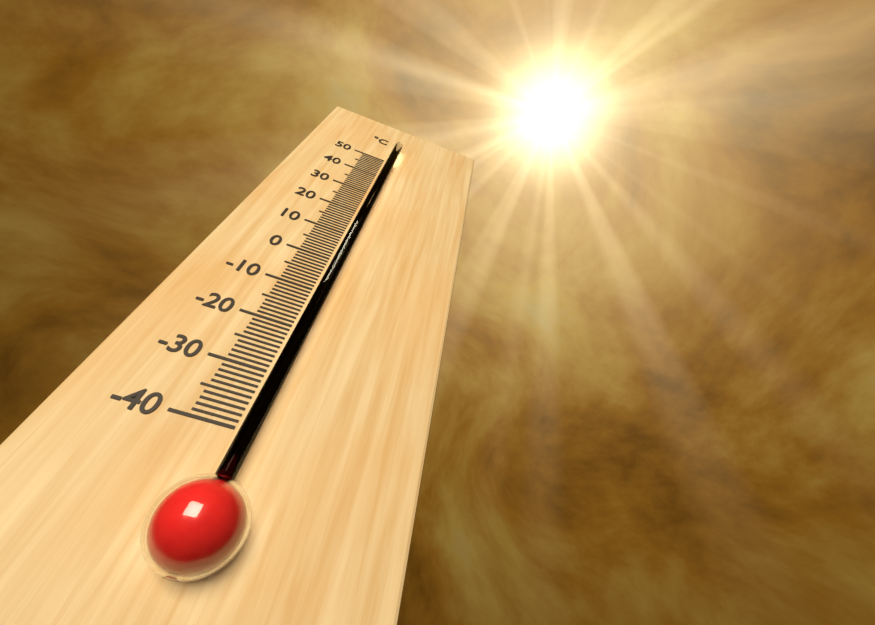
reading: 49 °C
